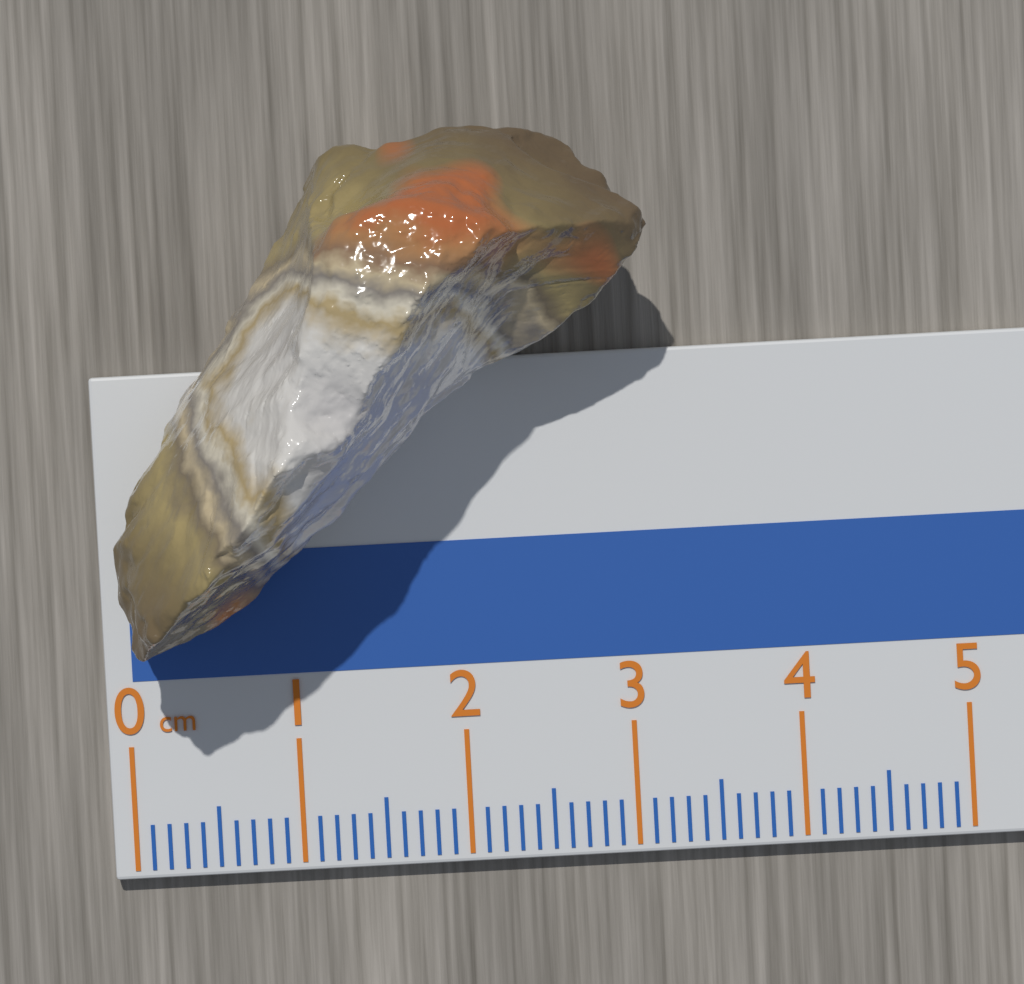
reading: 3.2 cm
